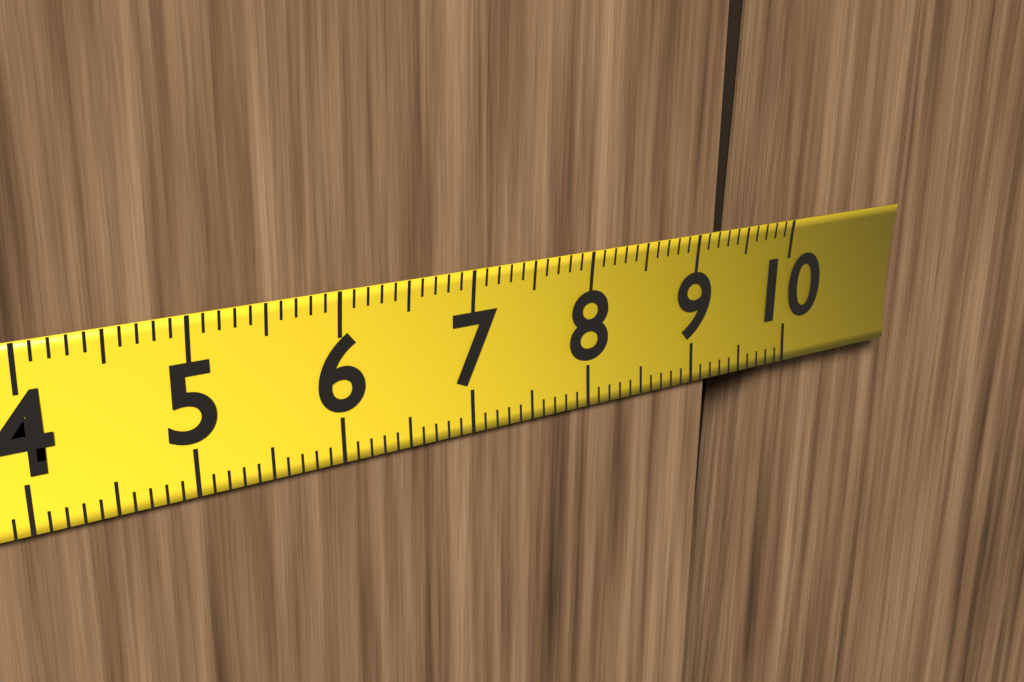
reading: 9.2 cm
